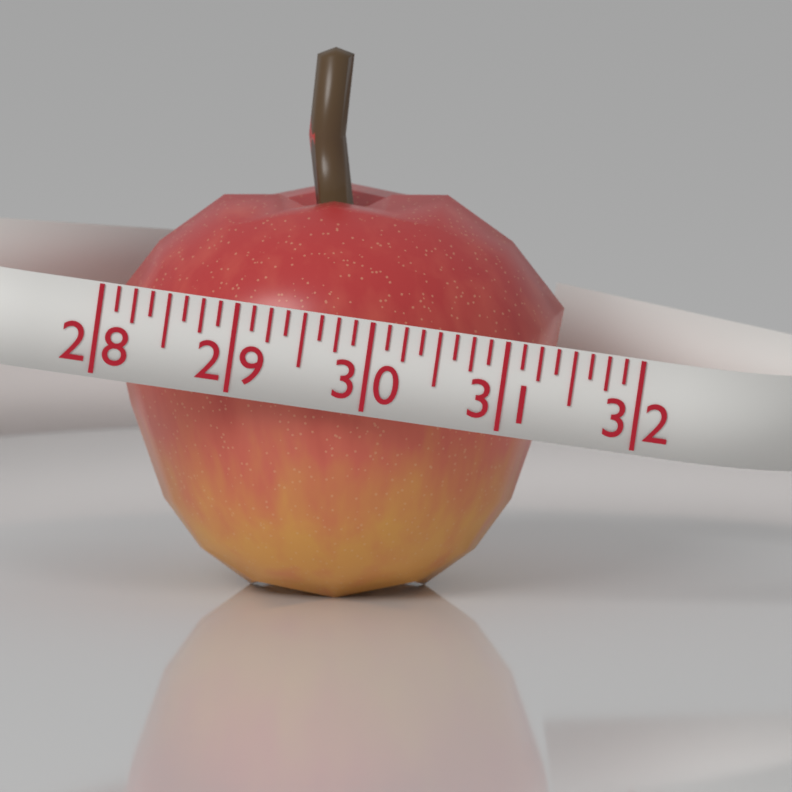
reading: 31.375 (no unit)
